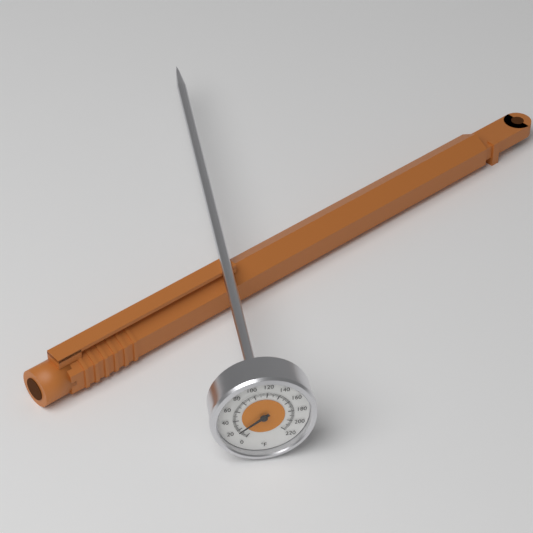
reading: 16 °F
